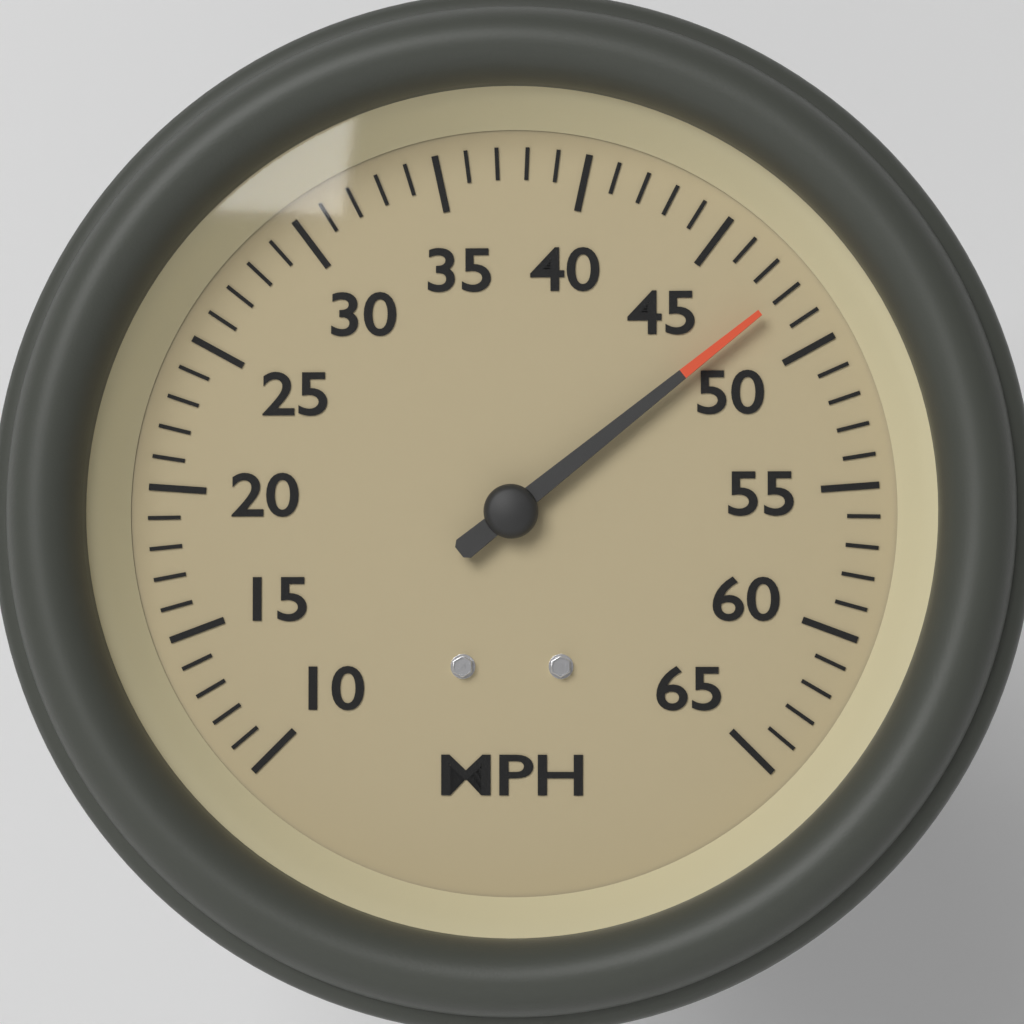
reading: 48 MPH
